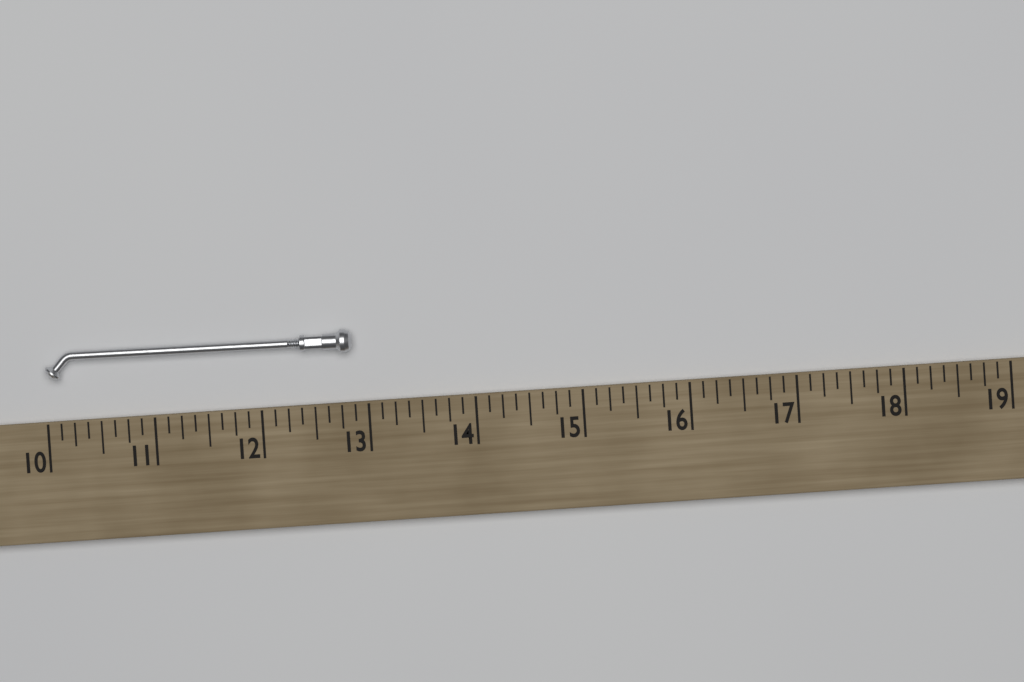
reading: 12.875 (no unit)
